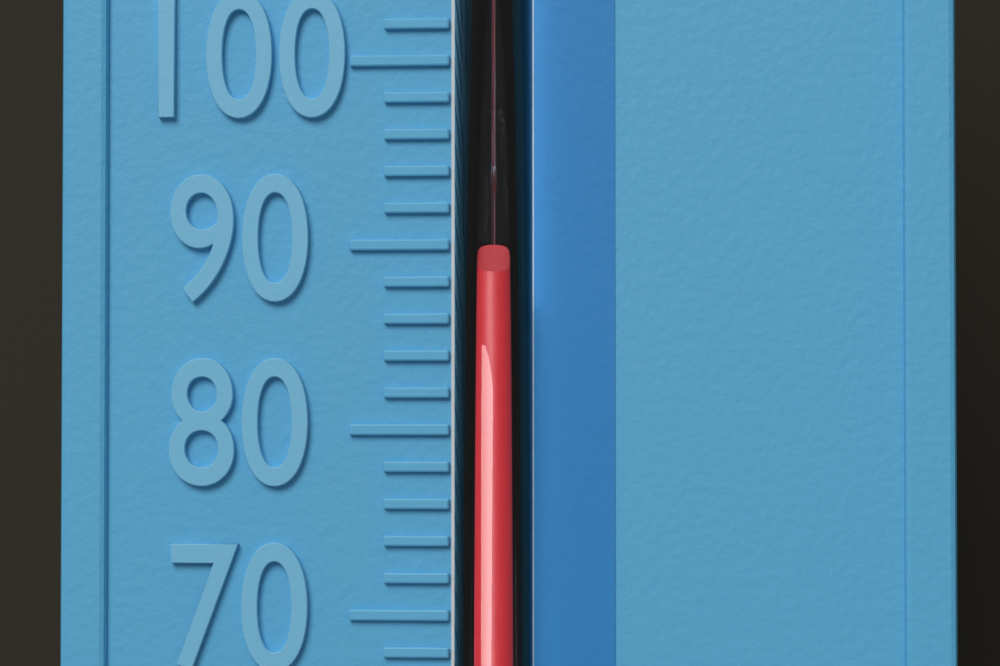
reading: 88 °F
